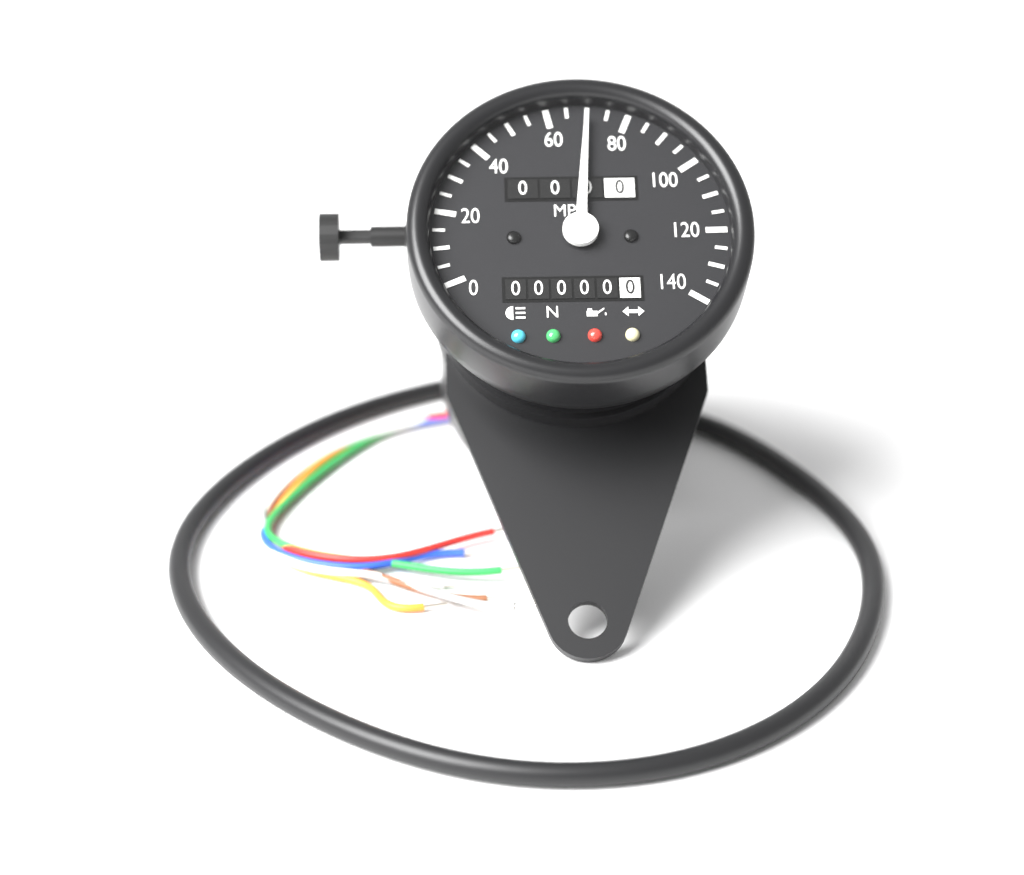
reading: 70 mph
